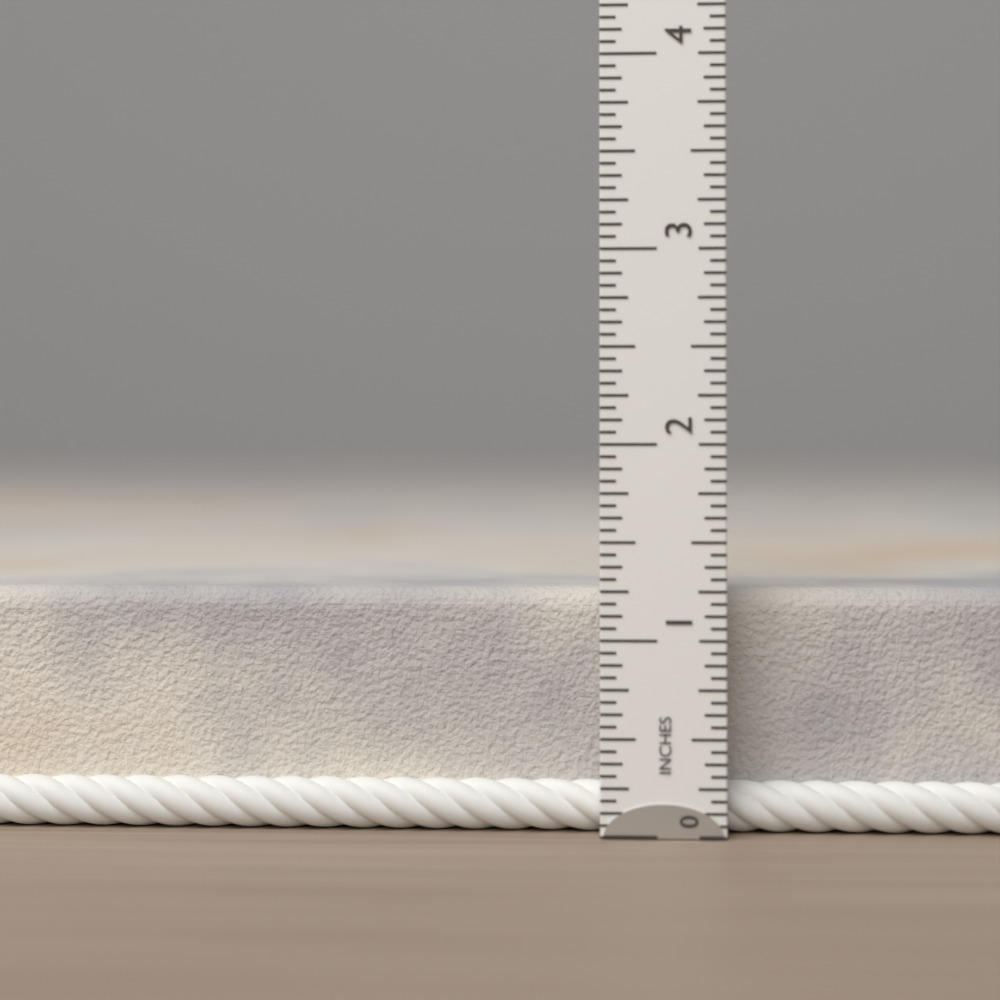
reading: 1.2500 in
